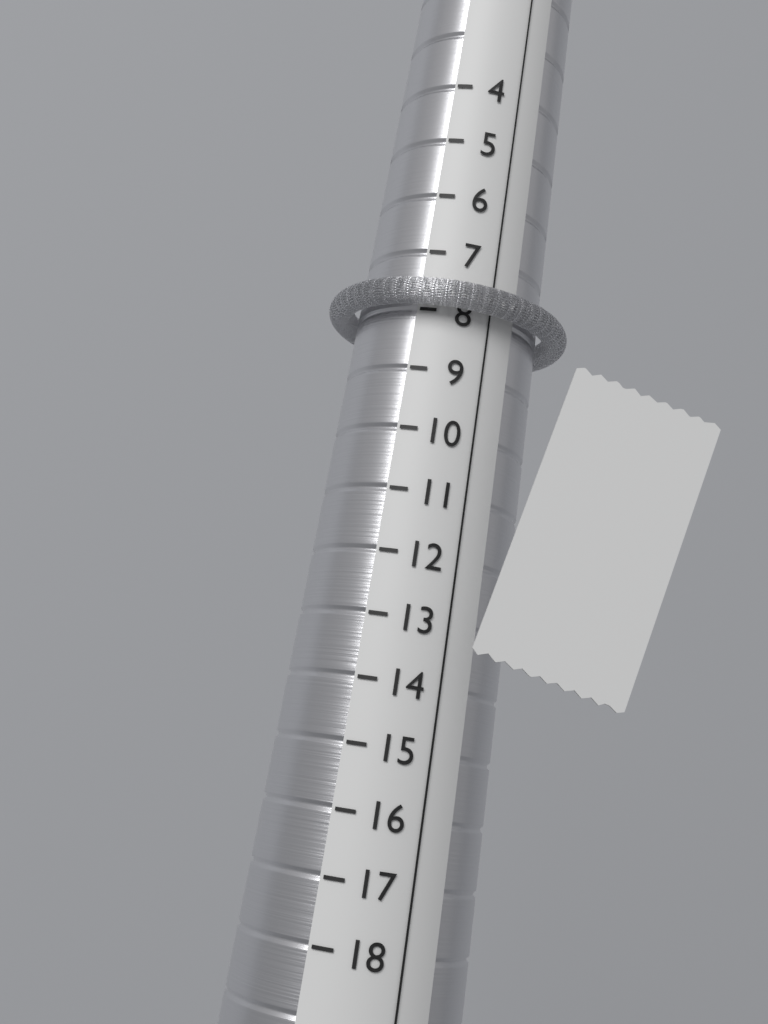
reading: 8 (no unit)
